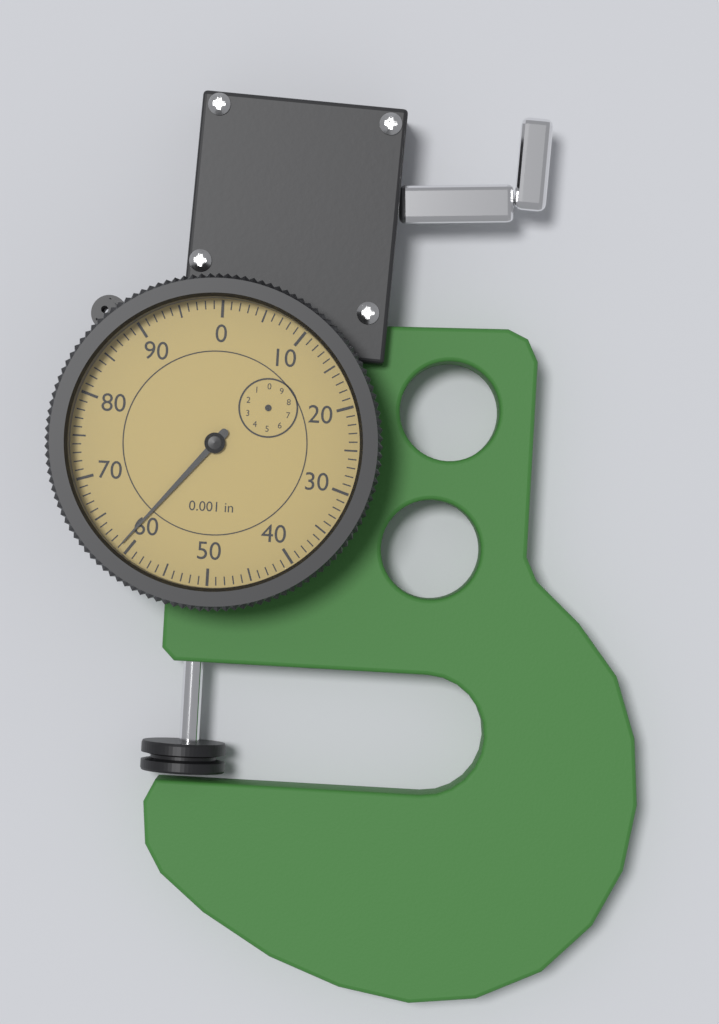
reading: 61 0.001 in
